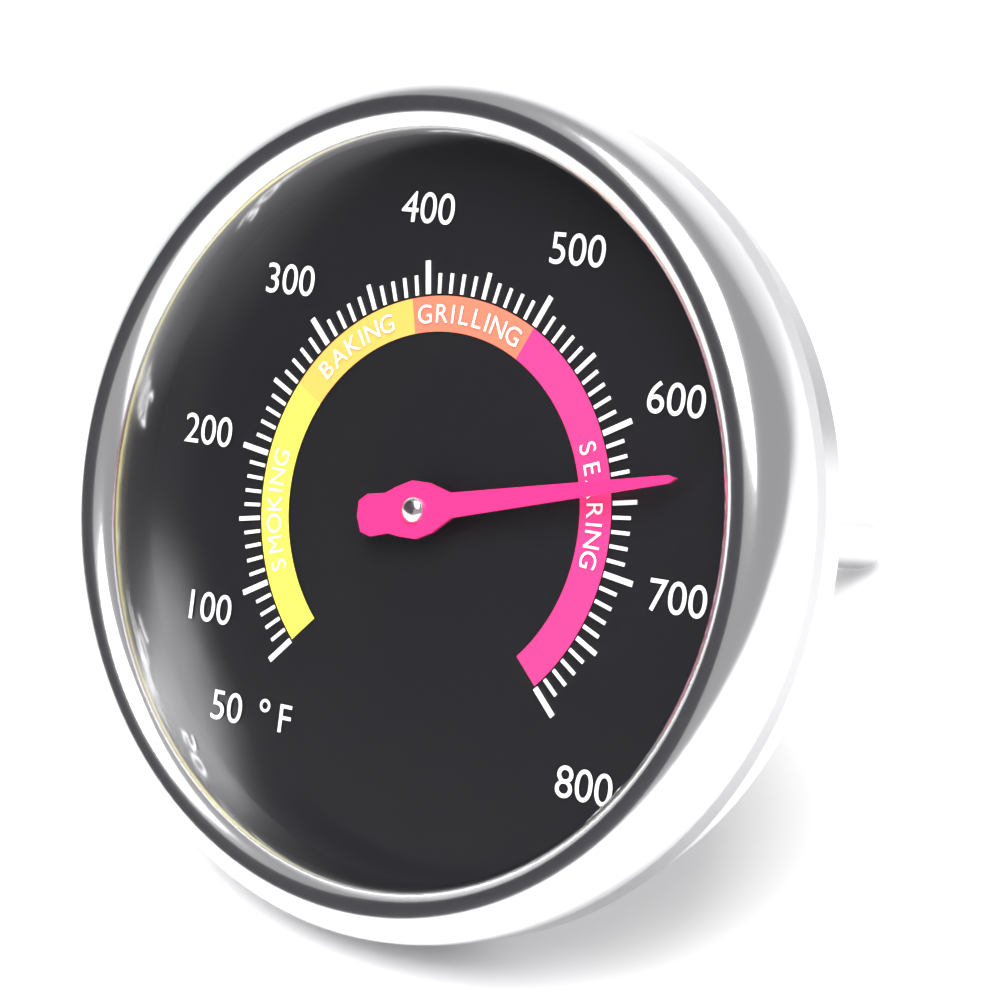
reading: 640 °F
